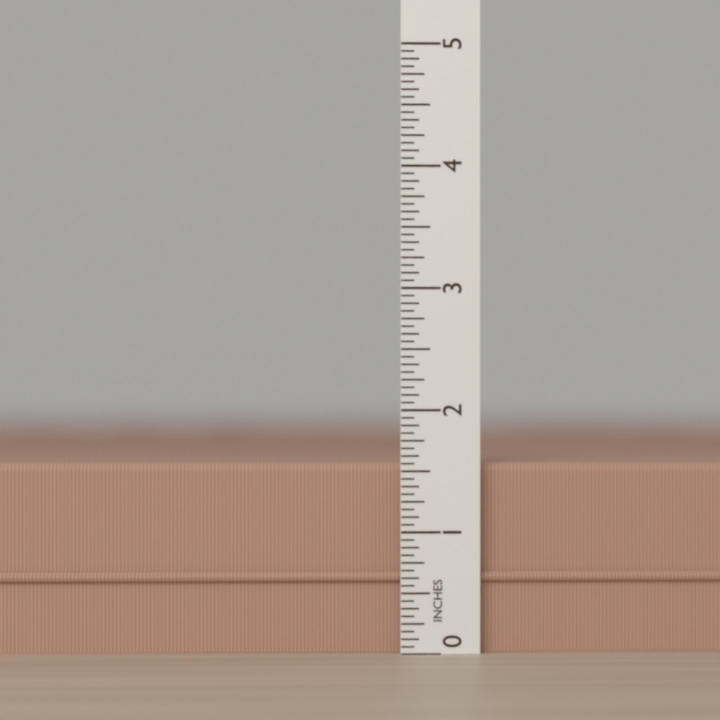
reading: 1.5625 in
